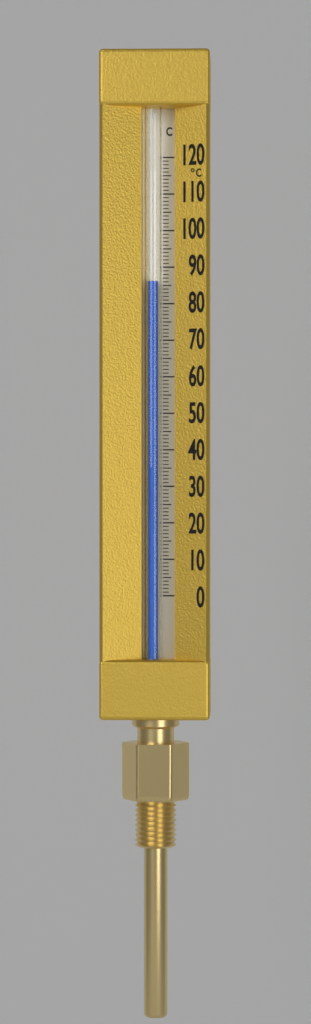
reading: 86 °C
